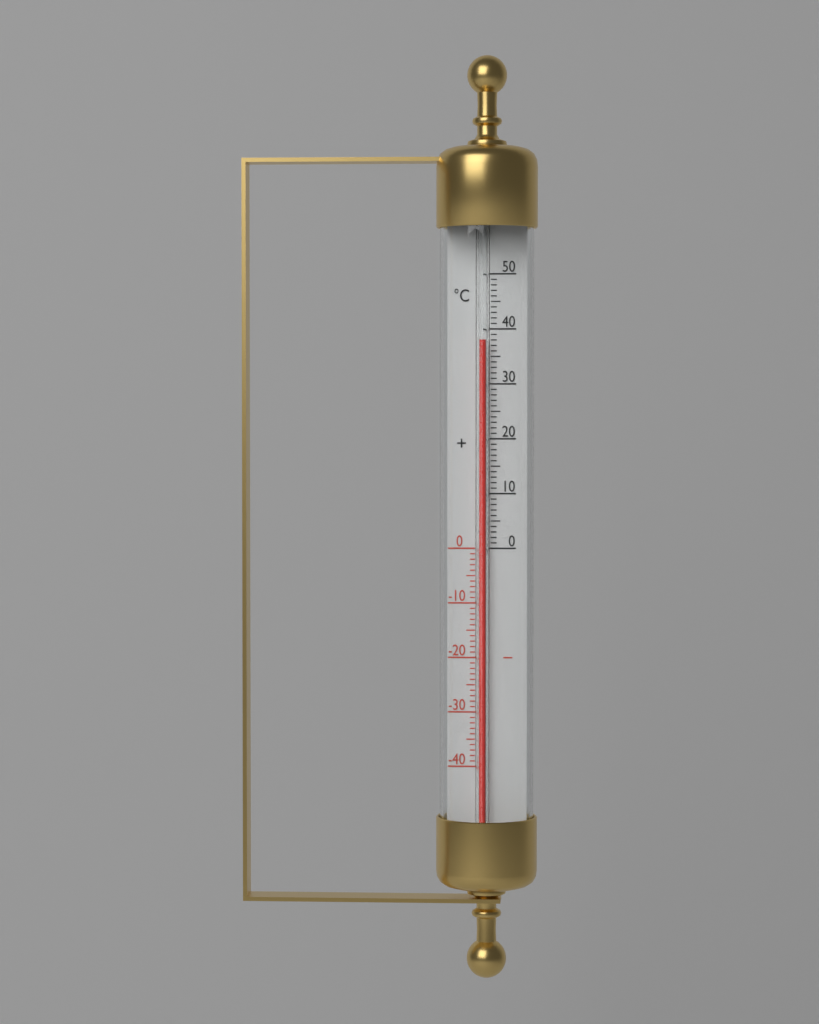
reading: 38 °C
